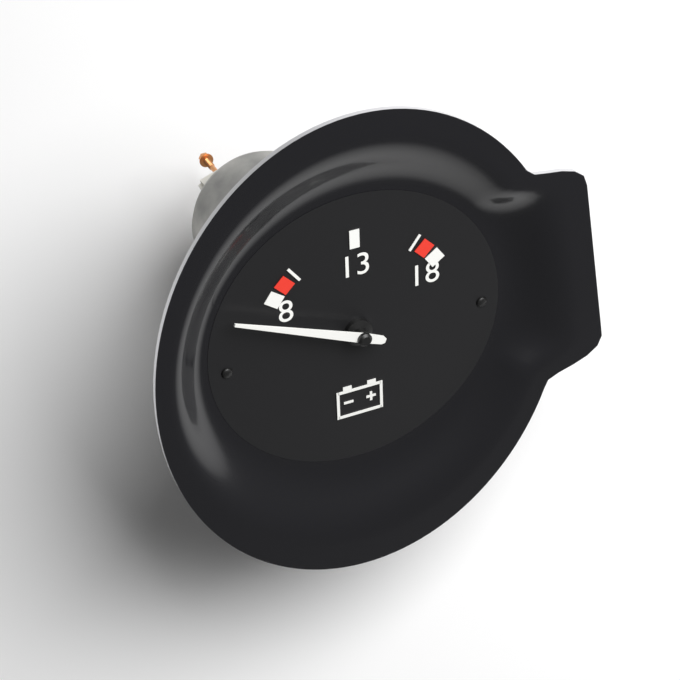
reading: 5.5 (no unit)
